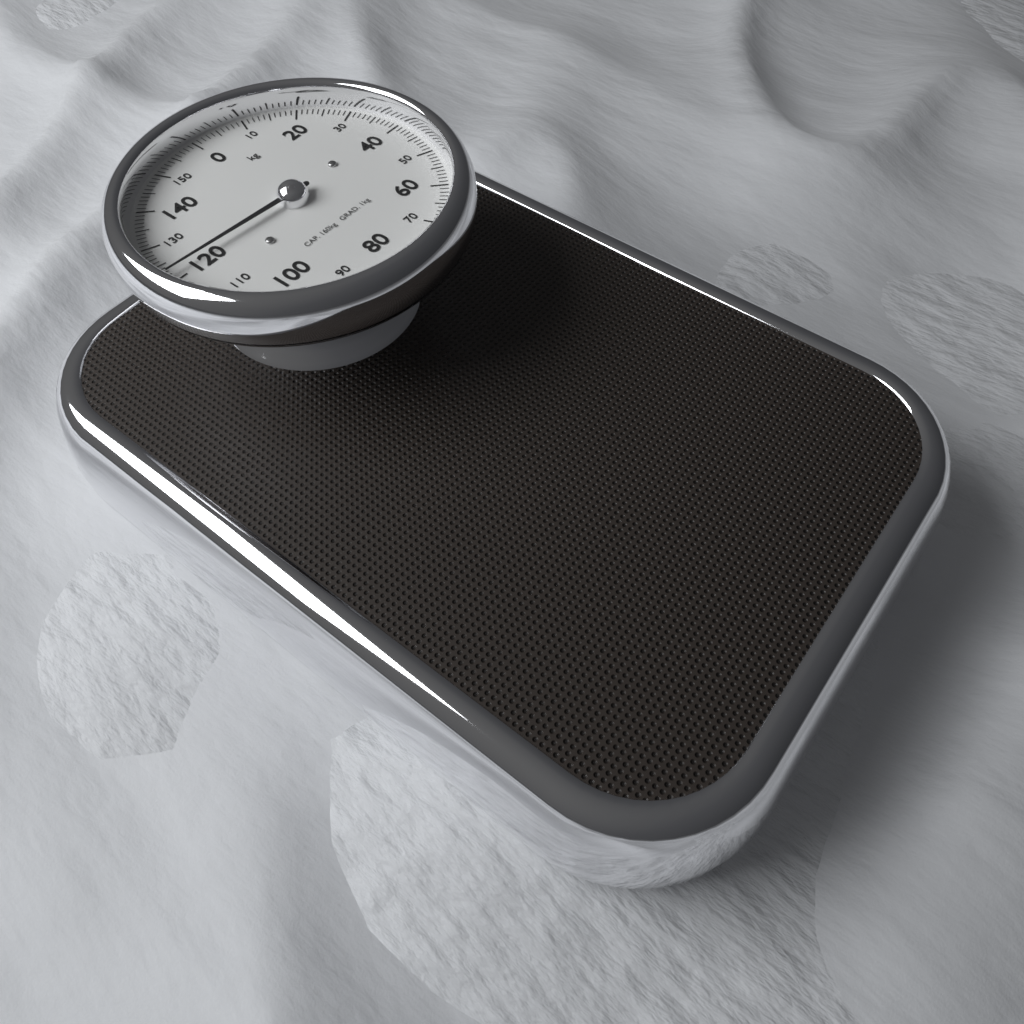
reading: 122 kg
